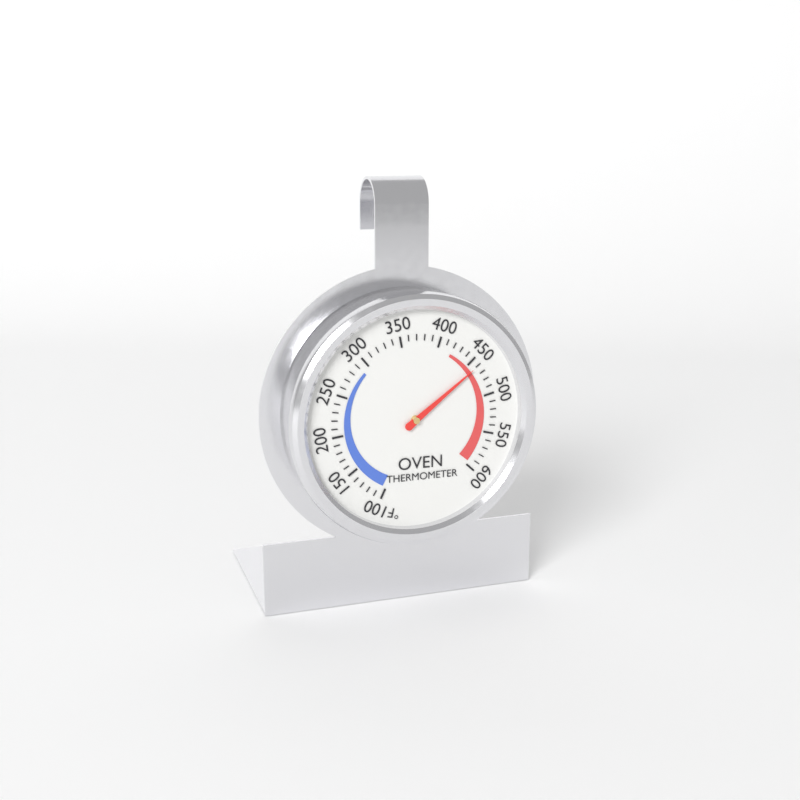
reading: 460 °F
